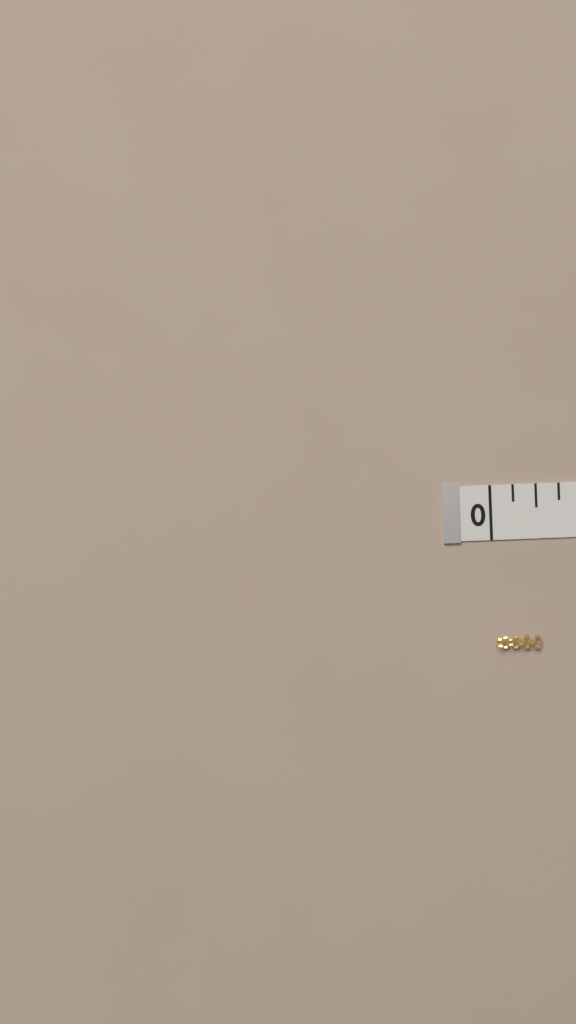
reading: 0.250 in
